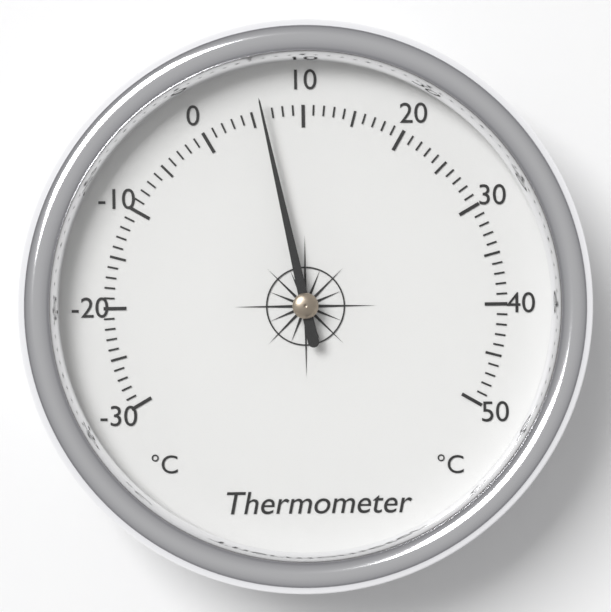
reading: 6 °C
